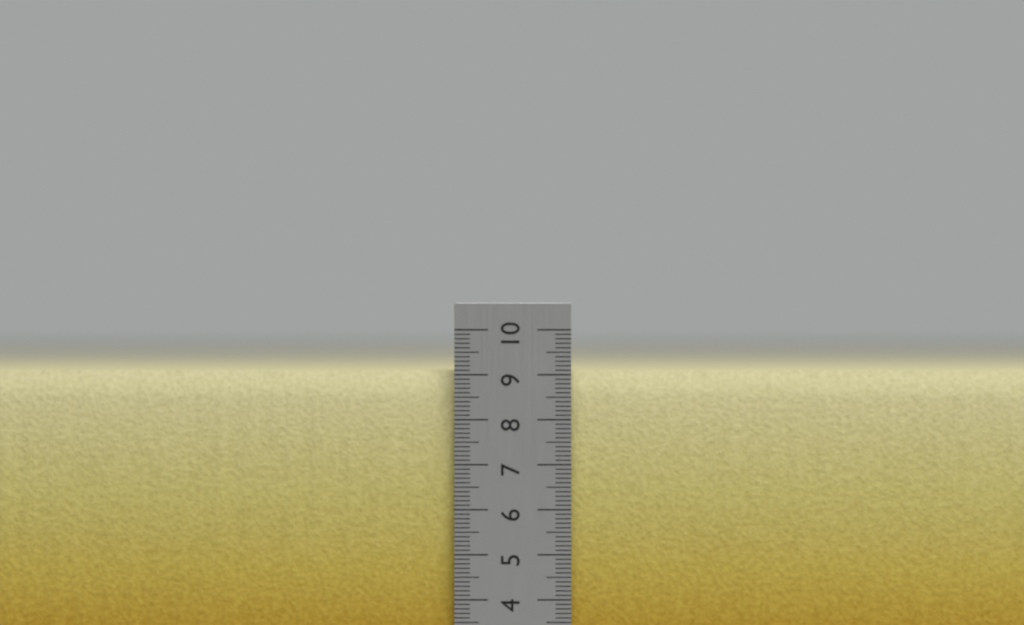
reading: 9.1 cm
